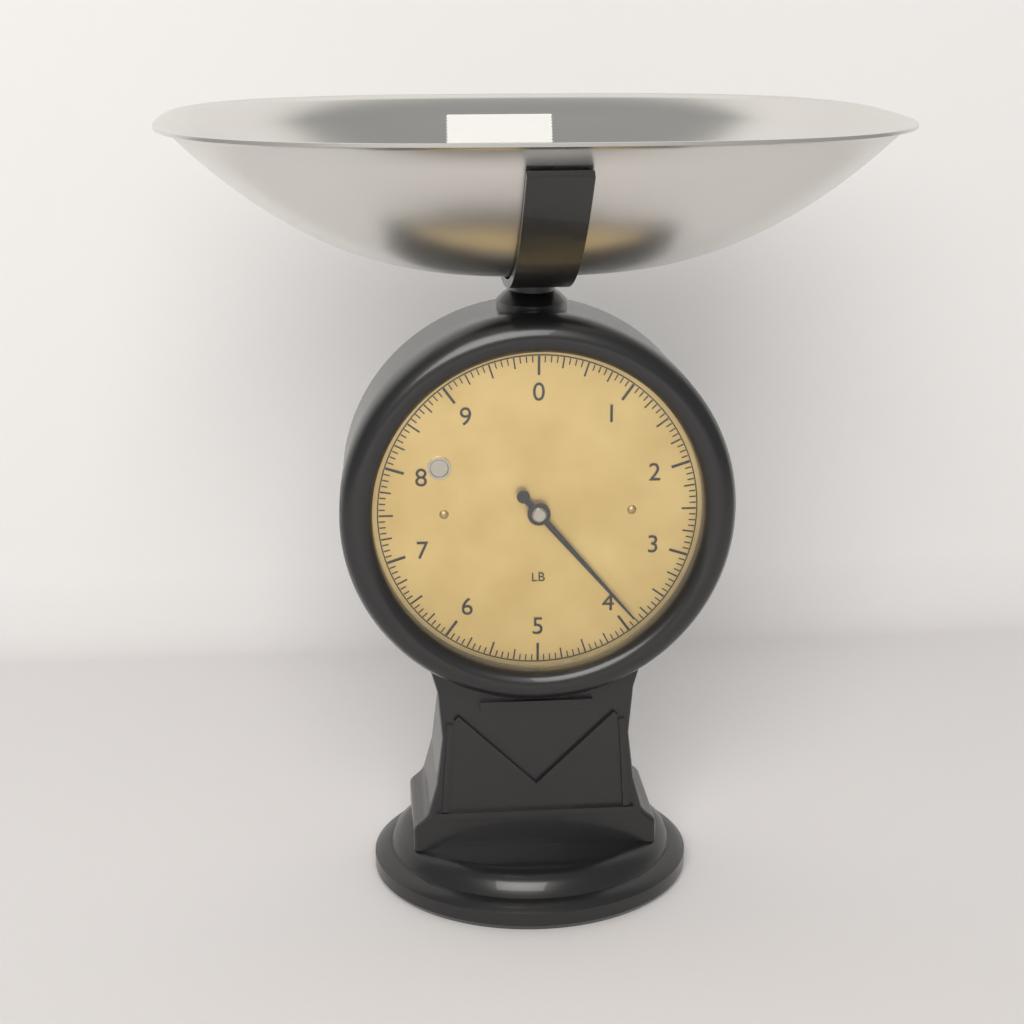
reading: 3.8750 lb
